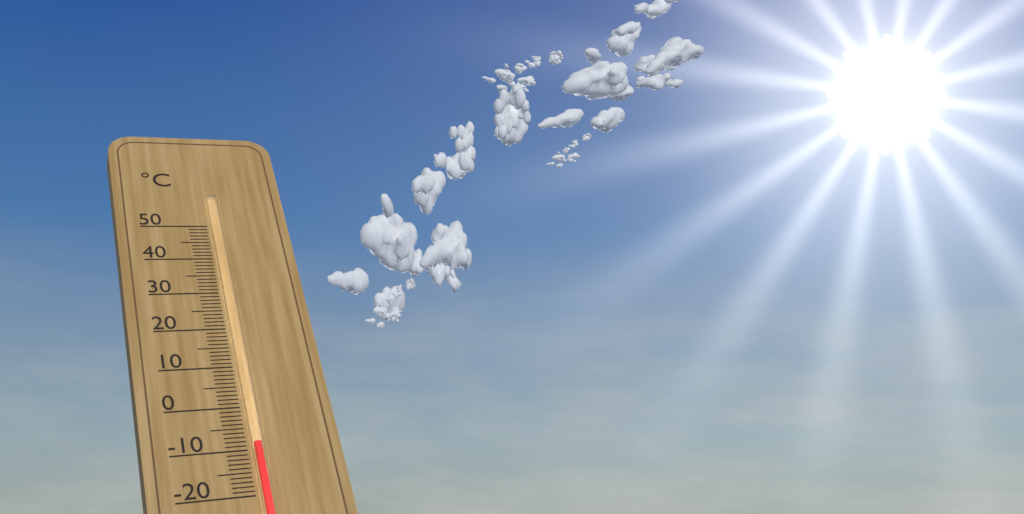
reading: -9 °C
